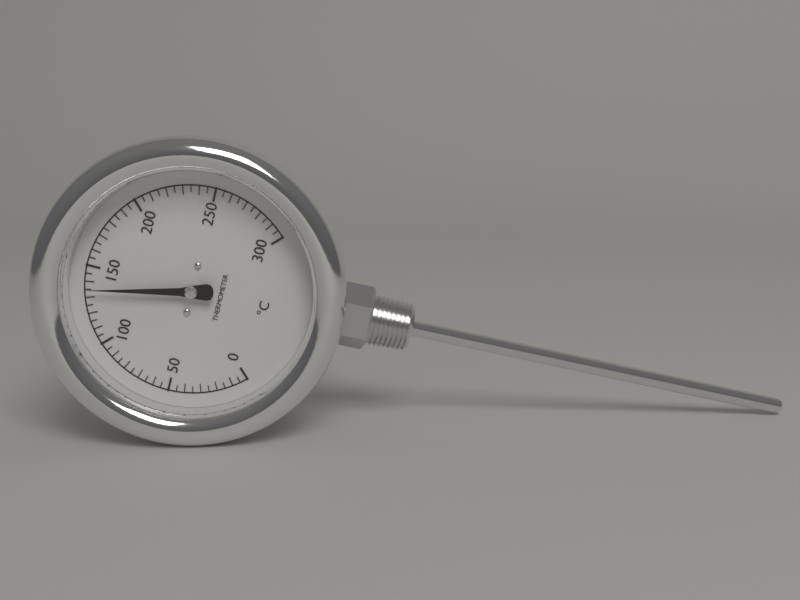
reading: 135 °C
